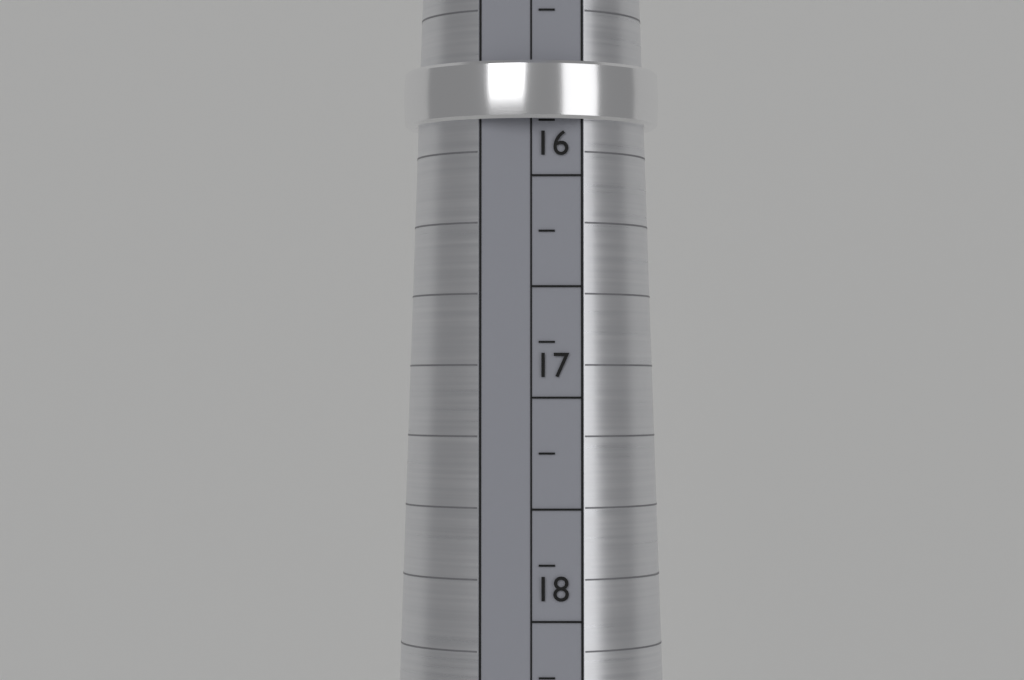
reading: 15.75 mm
